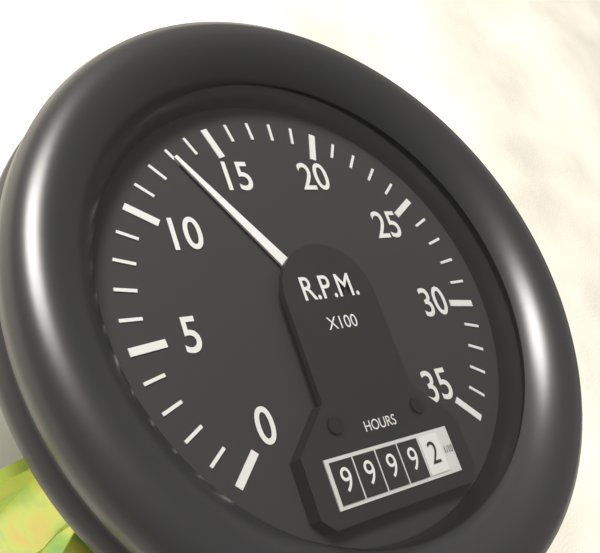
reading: 1300 RPM
